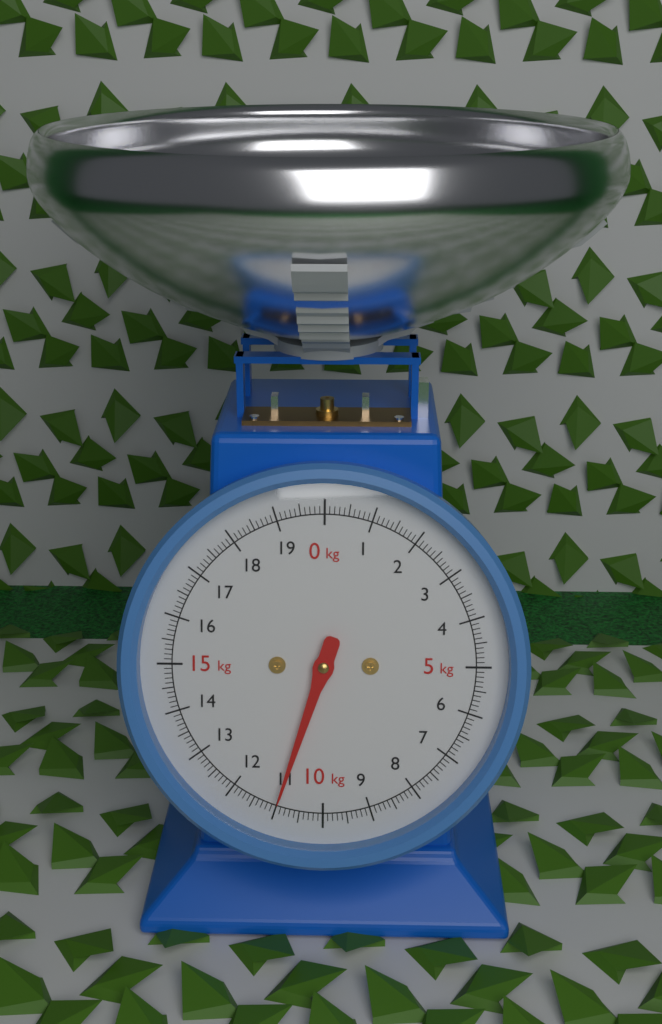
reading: 11.0 kg
